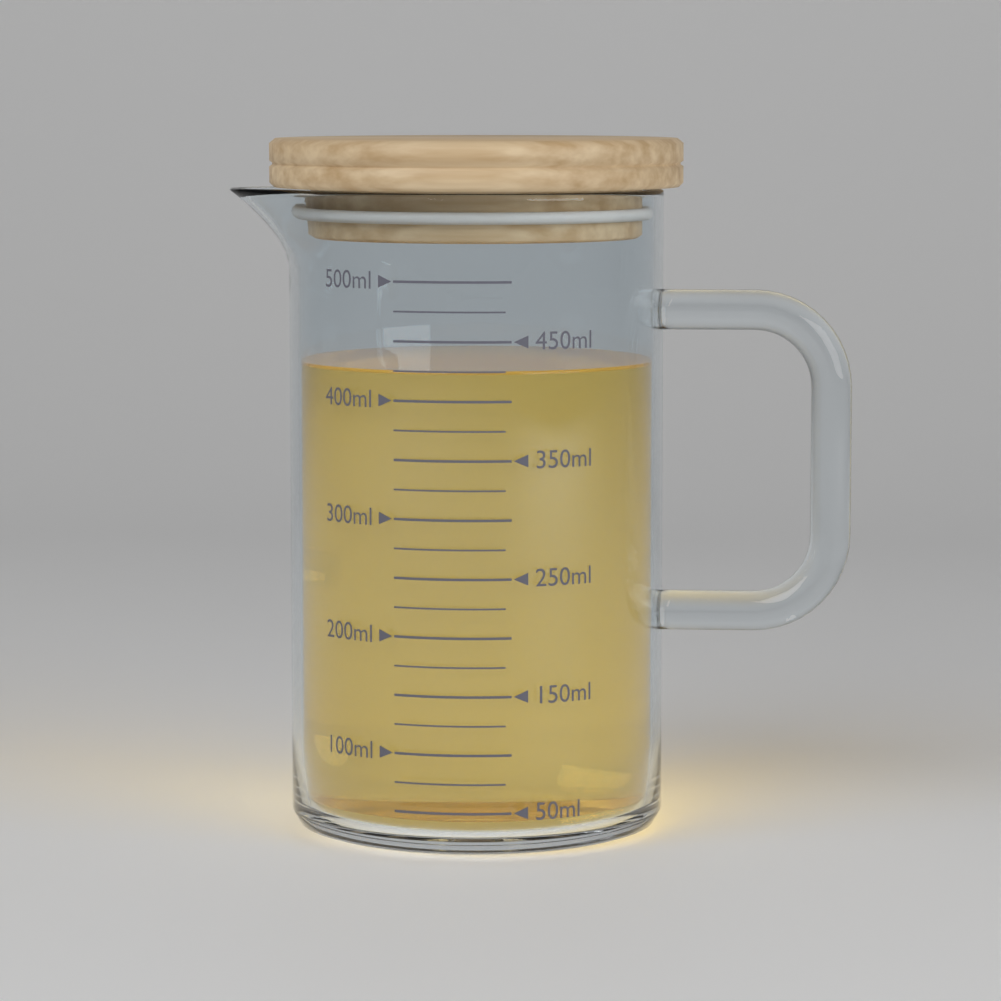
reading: 425 ml
